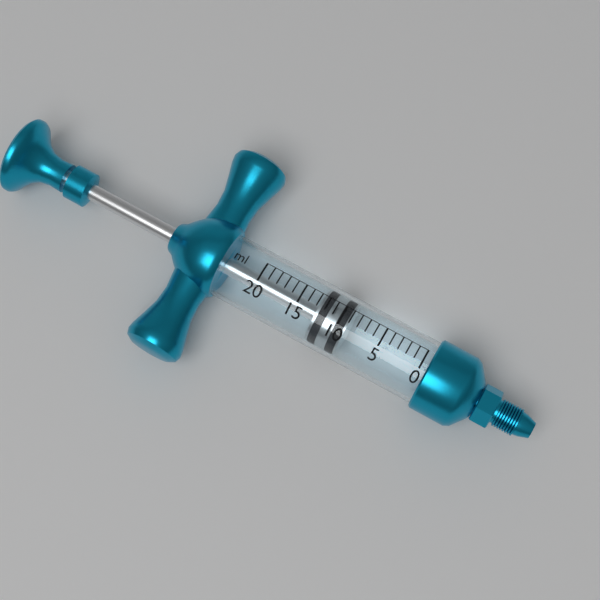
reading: 9 ml
